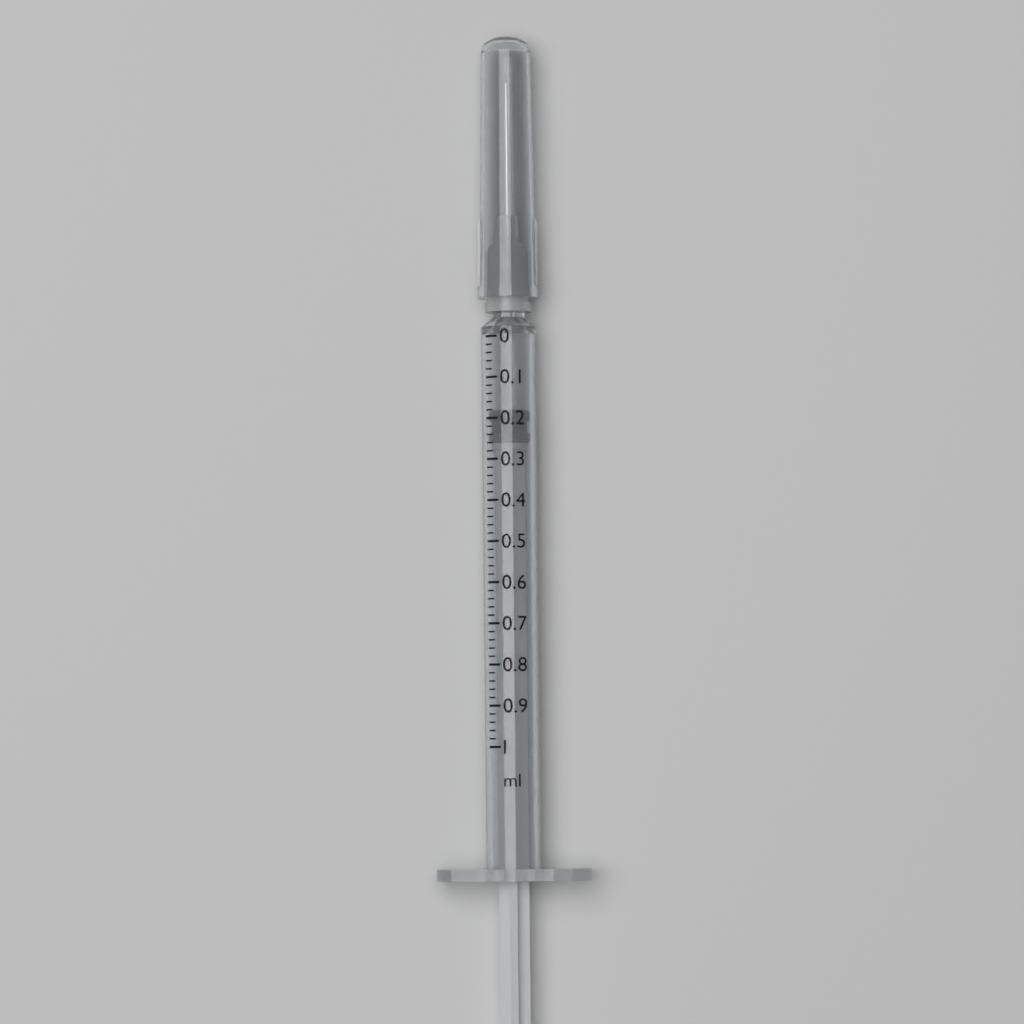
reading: 0.18 ml
